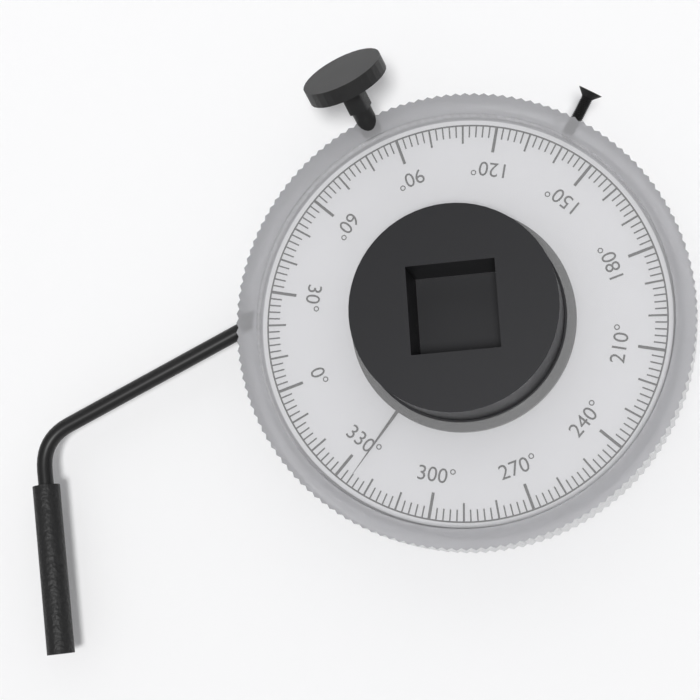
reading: 326 °
